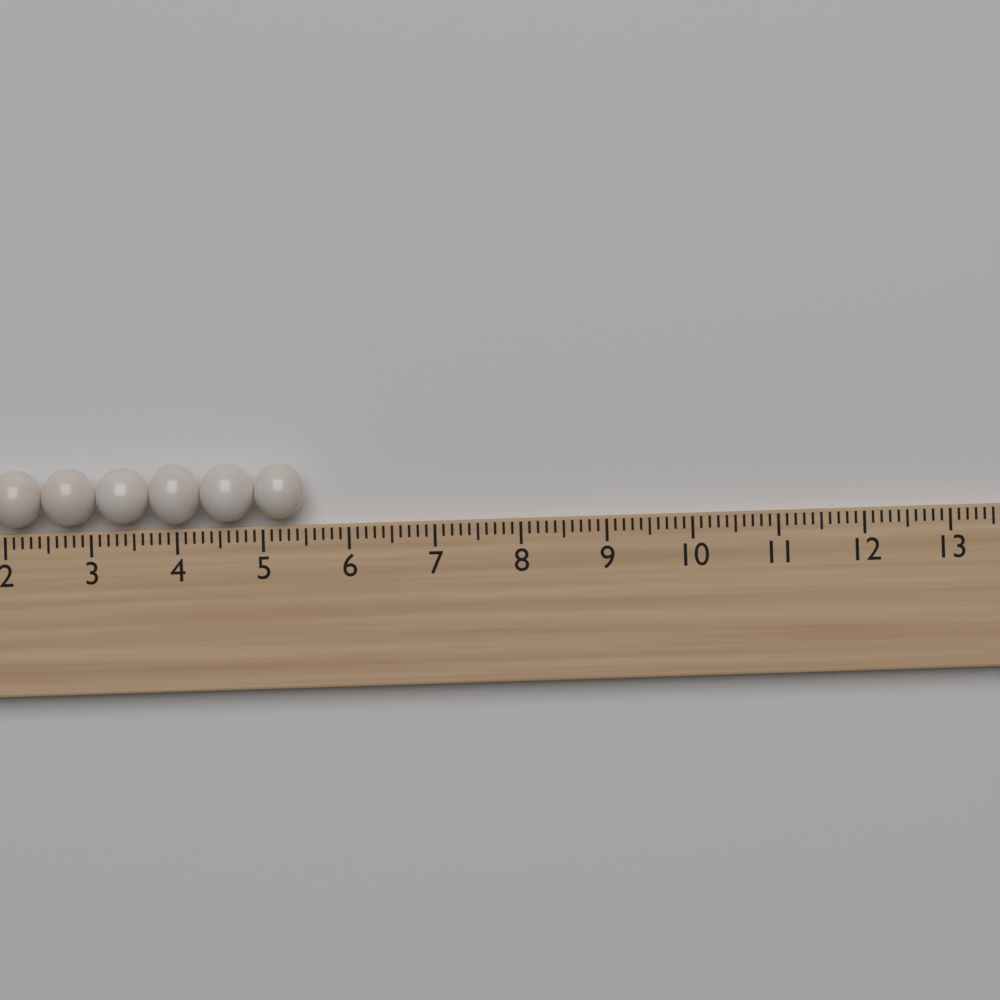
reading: 5.5 (no unit)
